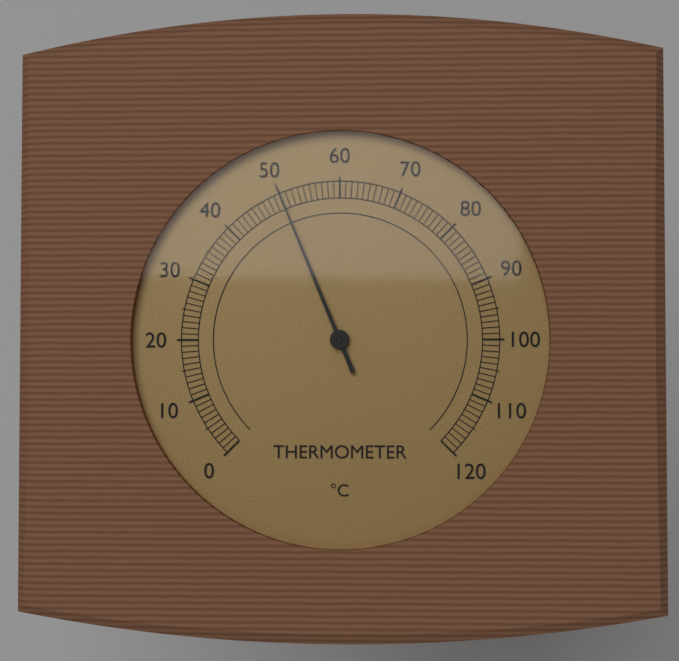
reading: 50 °C
